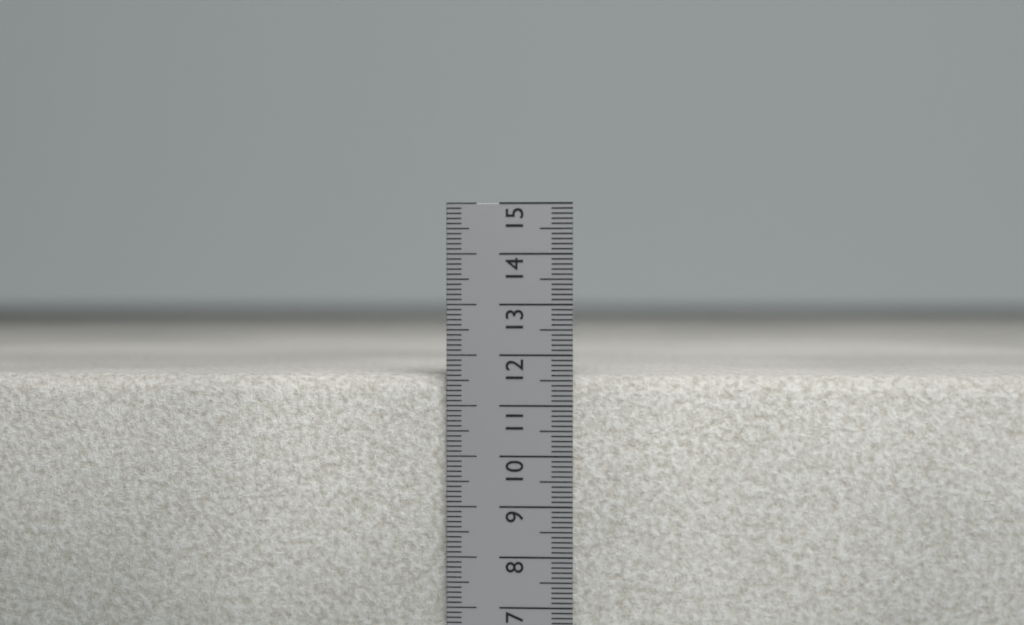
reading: 11.6 cm
